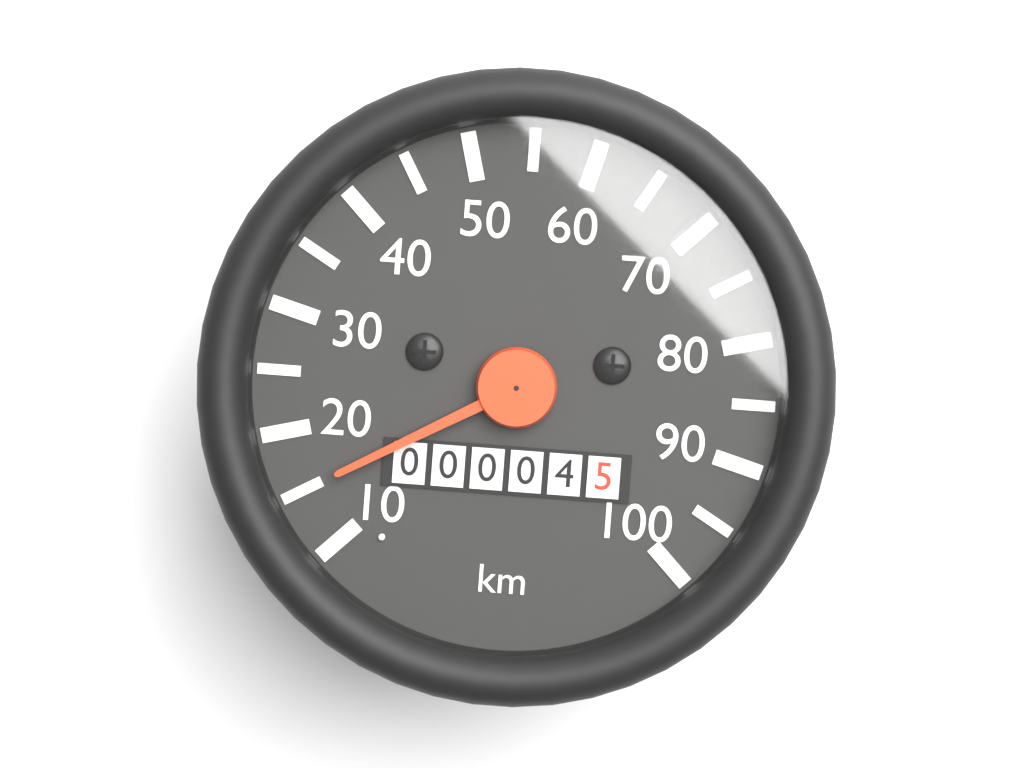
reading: 15 km/h
